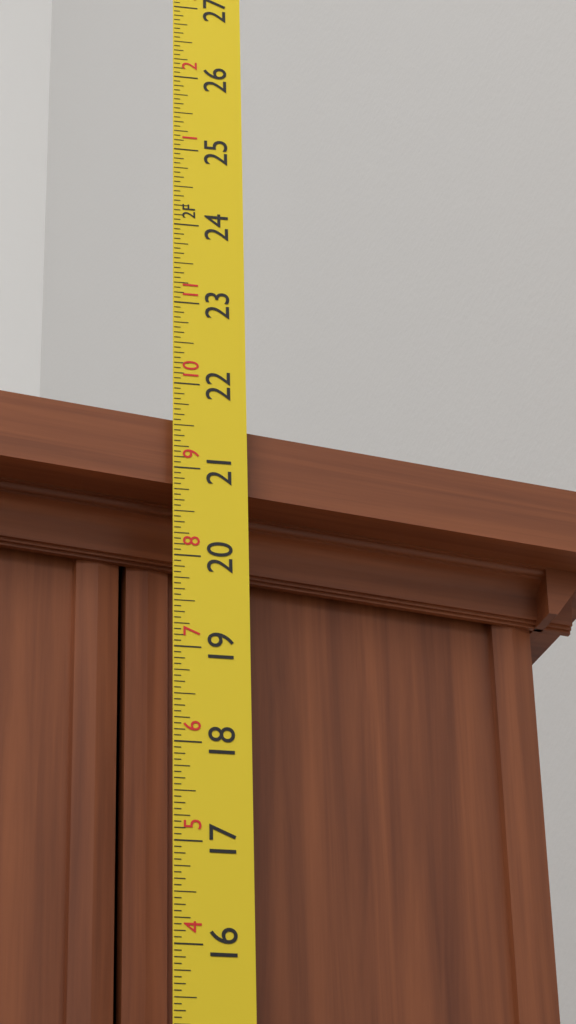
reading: 21.6250 in
